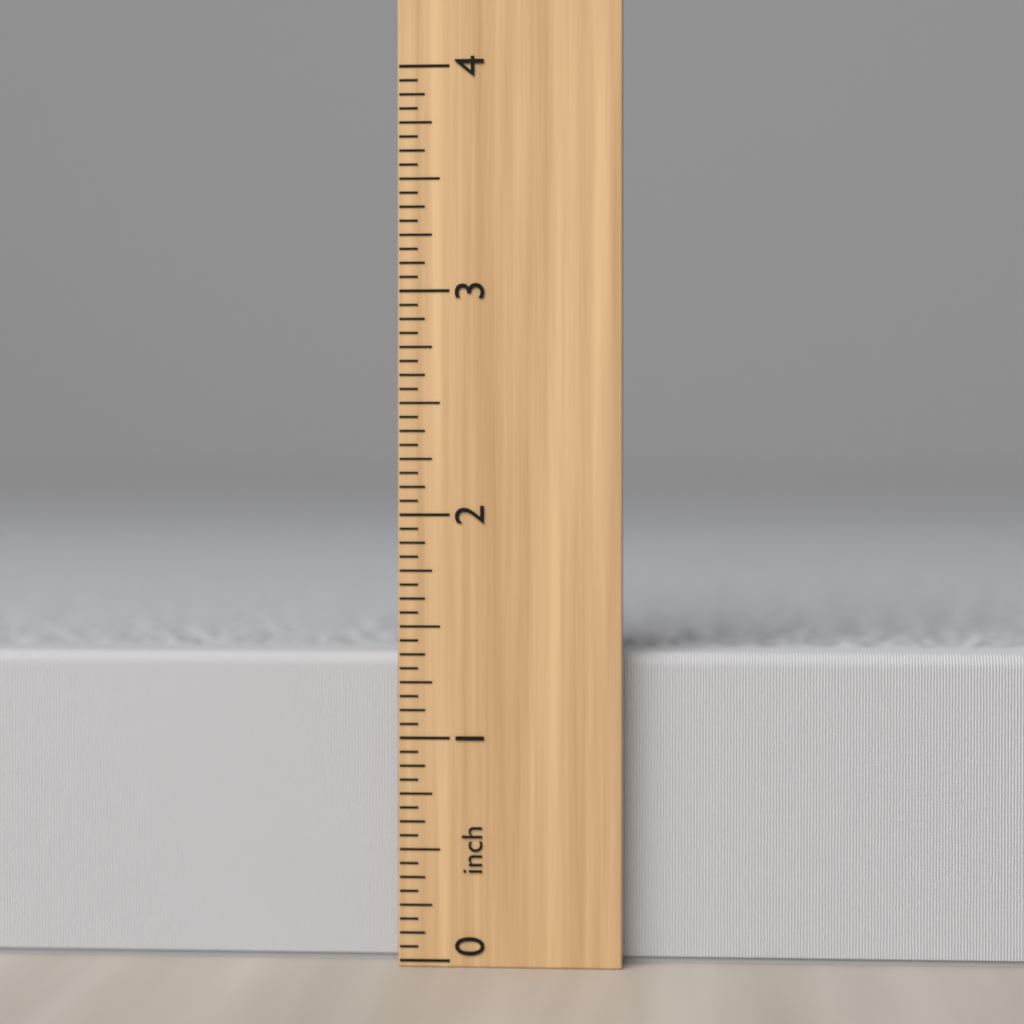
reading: 1.3750 inch
